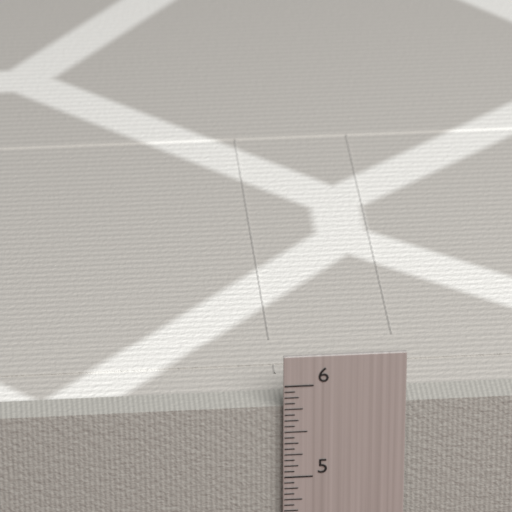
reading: 5.7500 in
